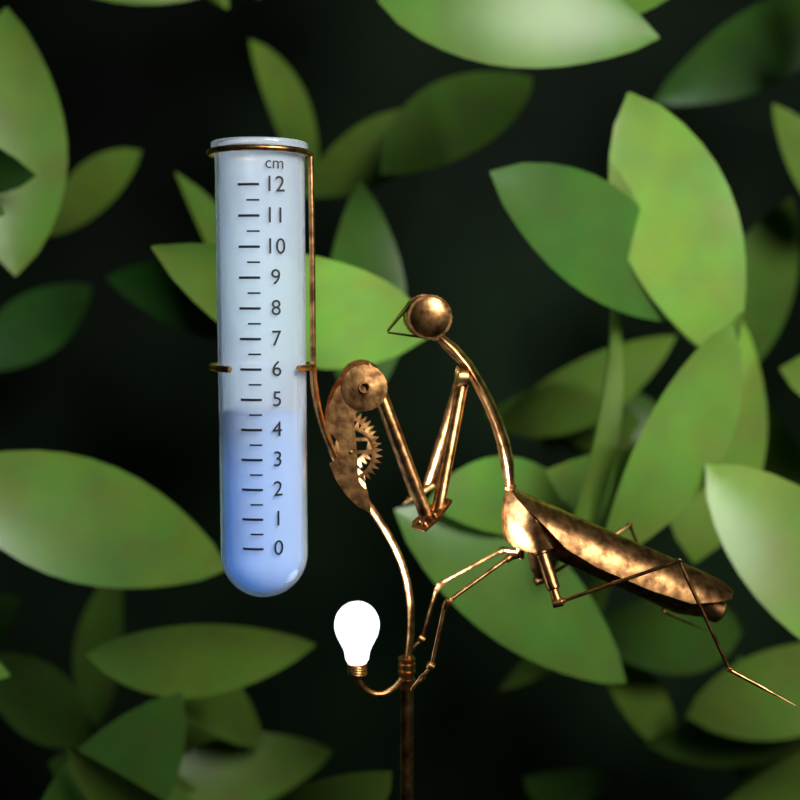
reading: 4.5 cm
